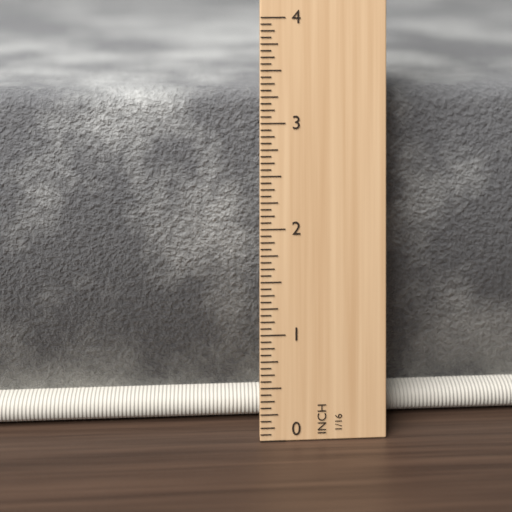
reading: 3.2500 in
